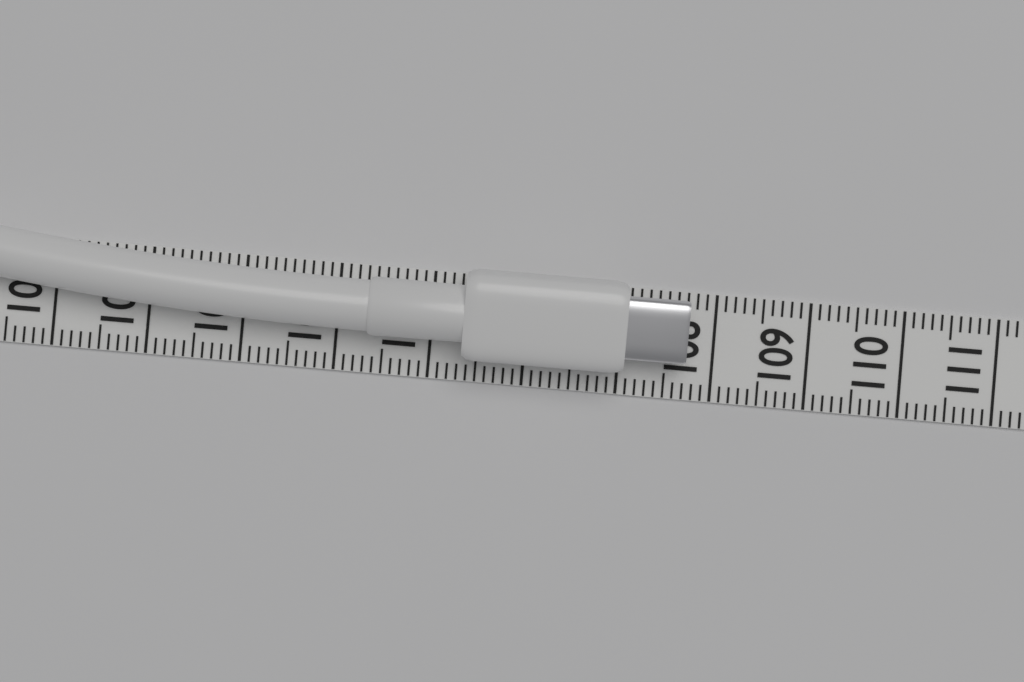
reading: 107.7 (no unit)
